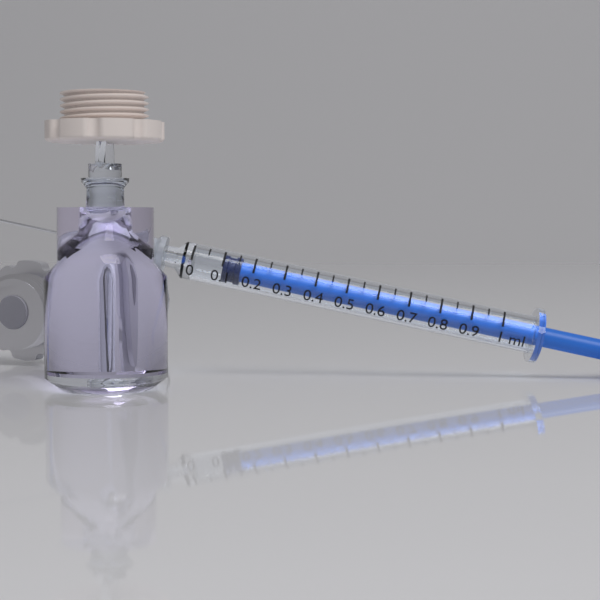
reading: 0.10 ml
